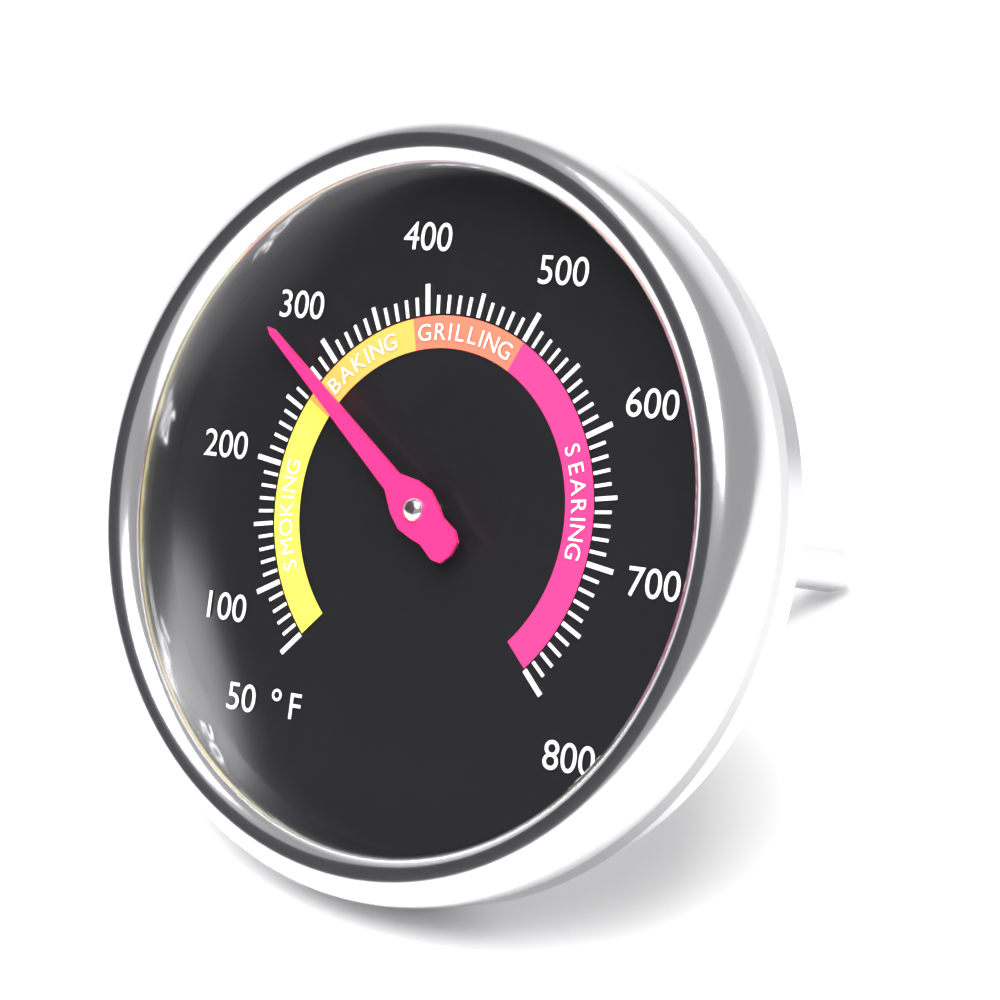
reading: 280 °F
